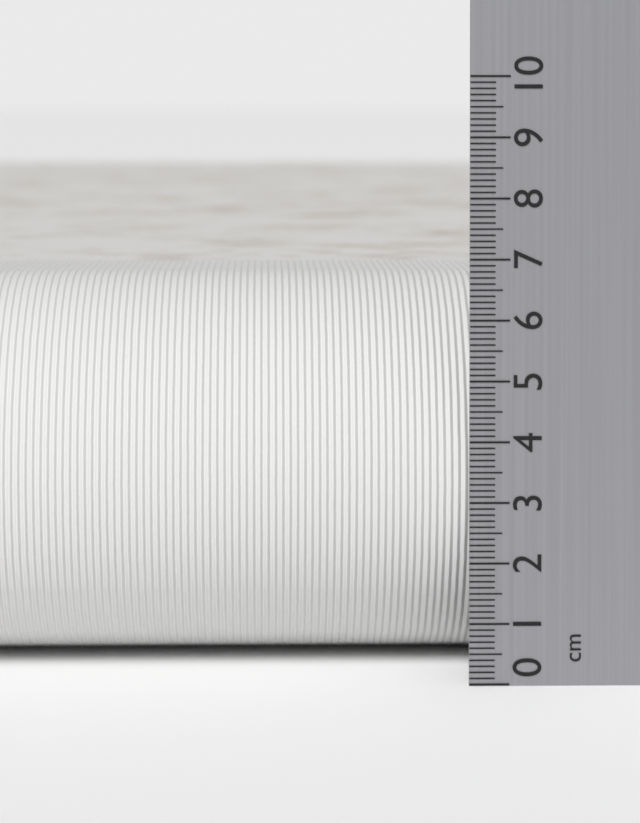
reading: 6.6 cm
